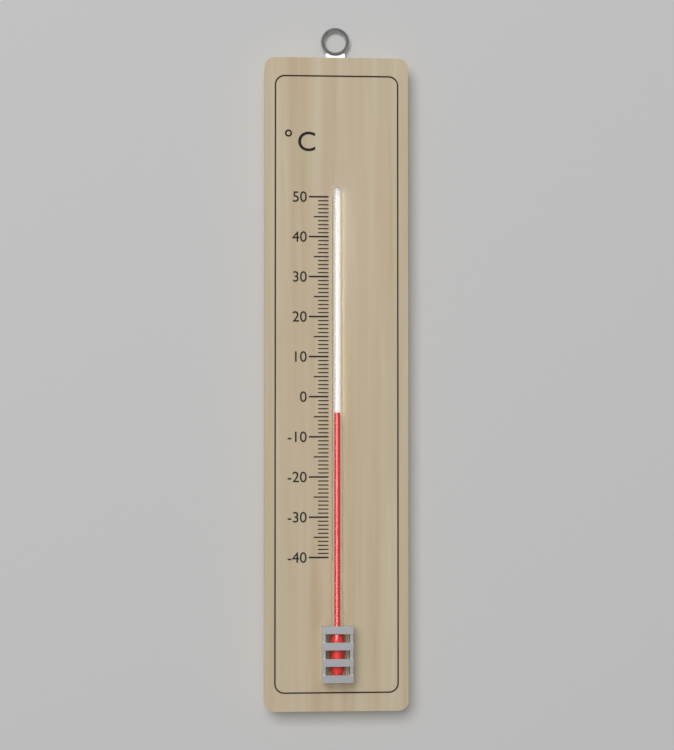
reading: -4 °C
